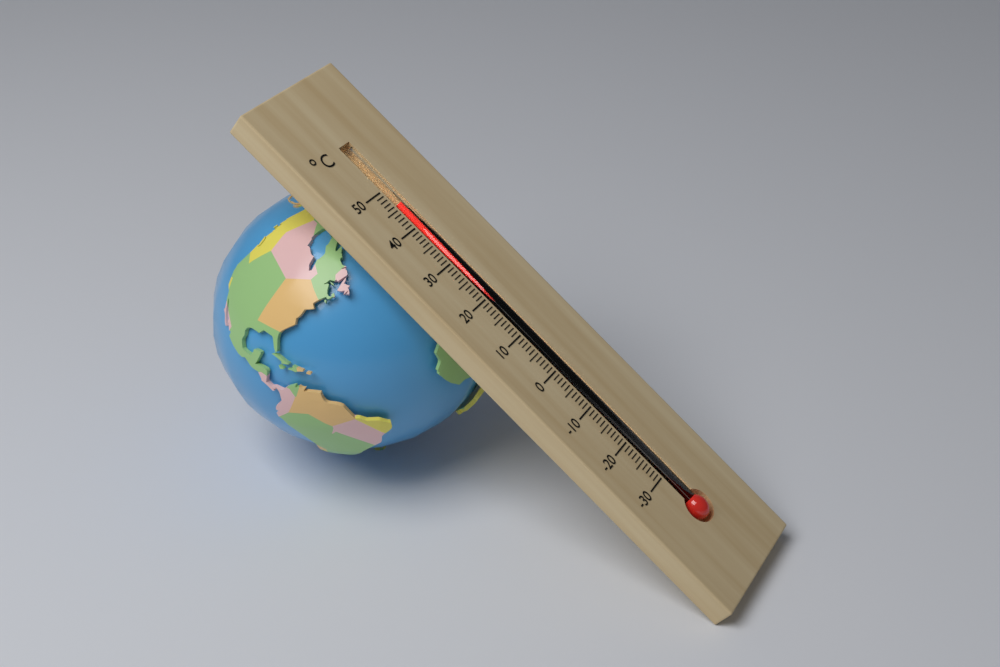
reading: 46 °C
